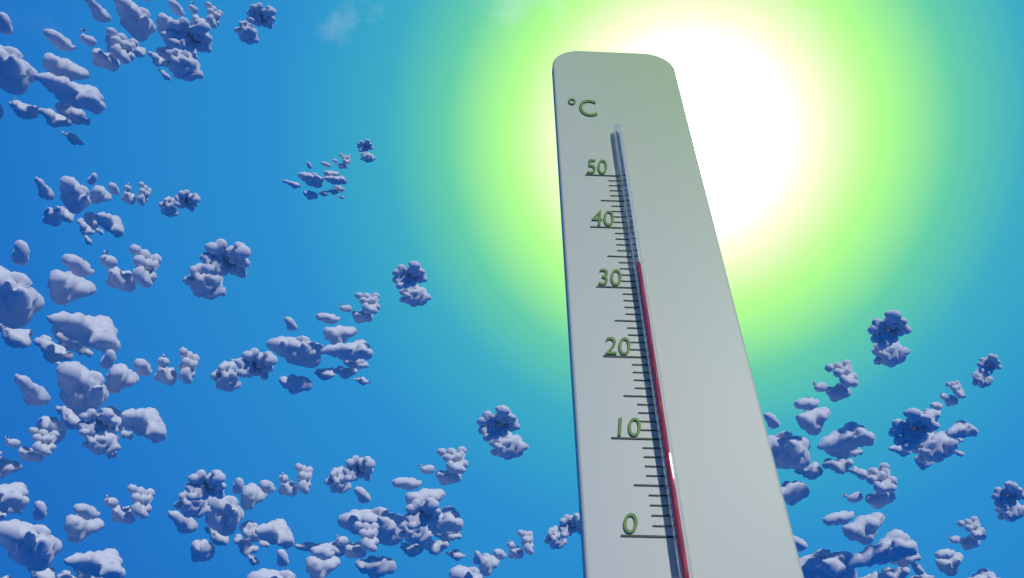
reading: 33 °C
